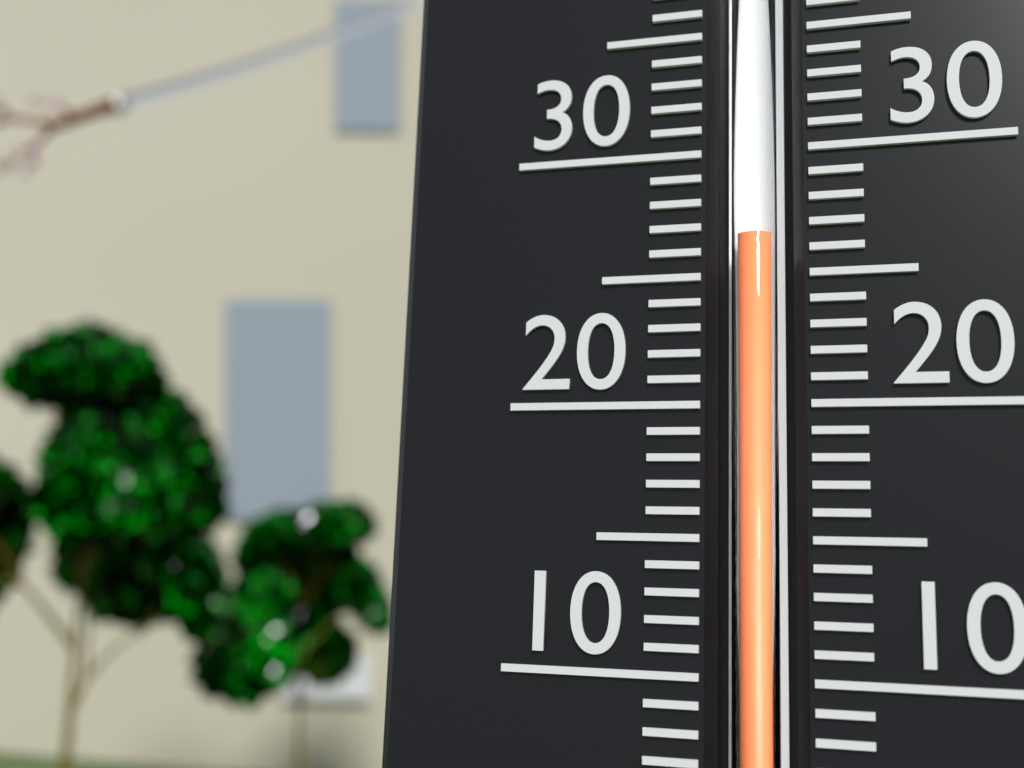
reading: 26.5 (no unit)
